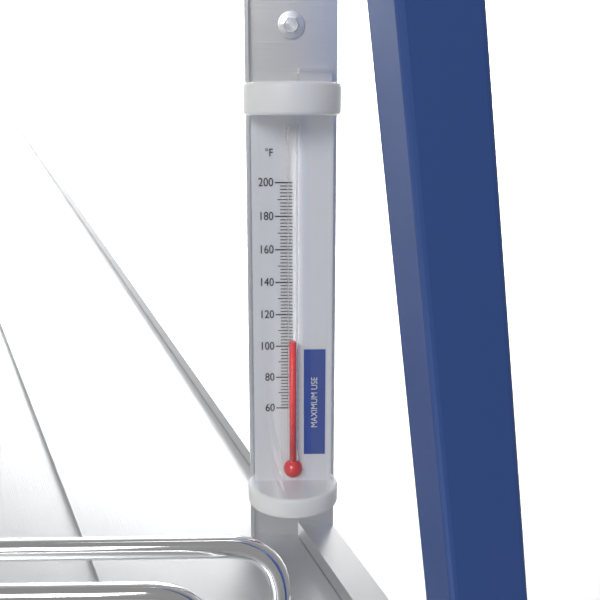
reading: 104 °F
